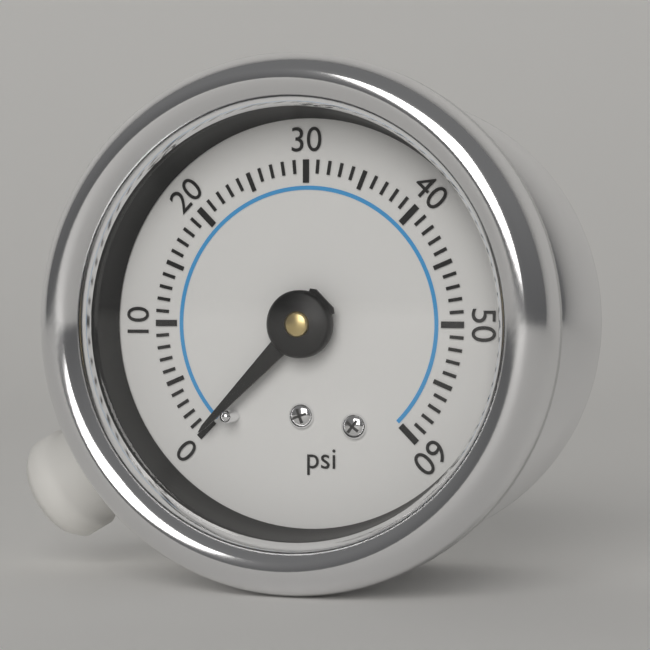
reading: 0 psi
